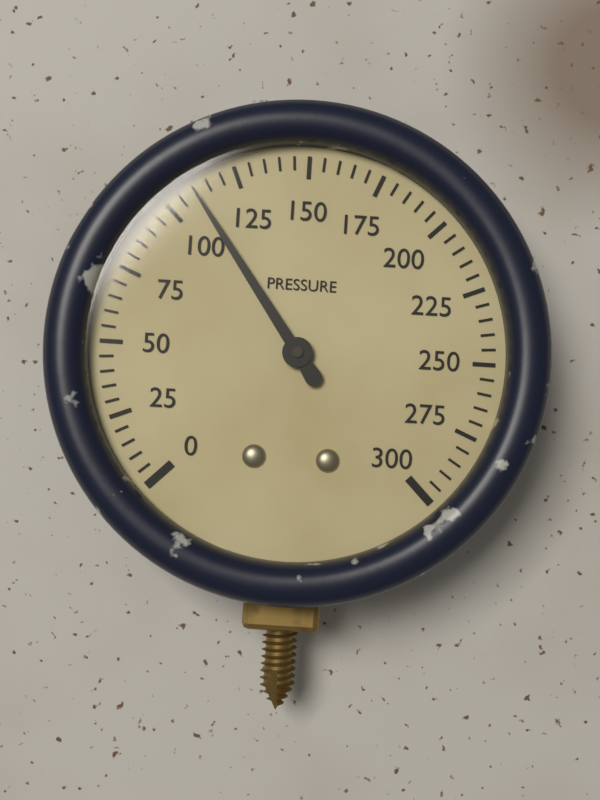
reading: 110 (no unit)
